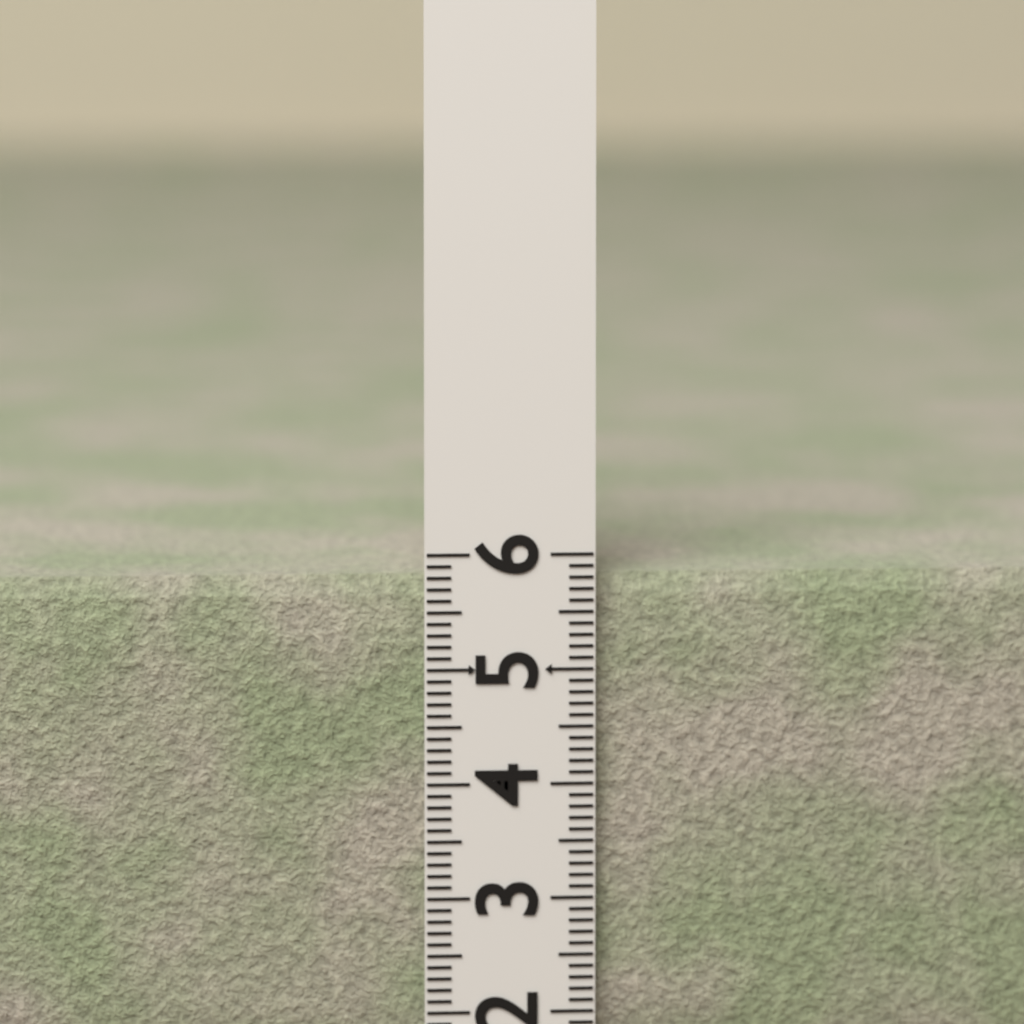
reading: 5.8 (no unit)
